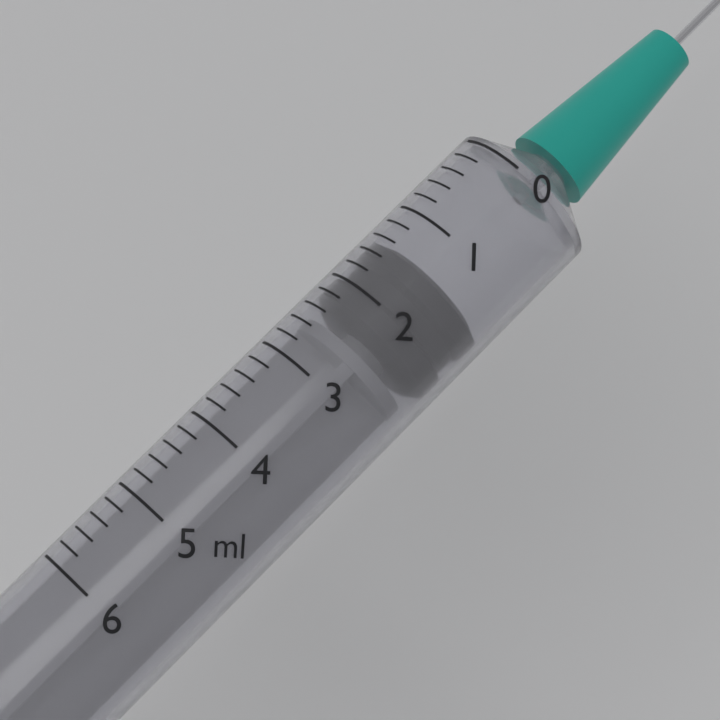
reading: 1.4 ml
